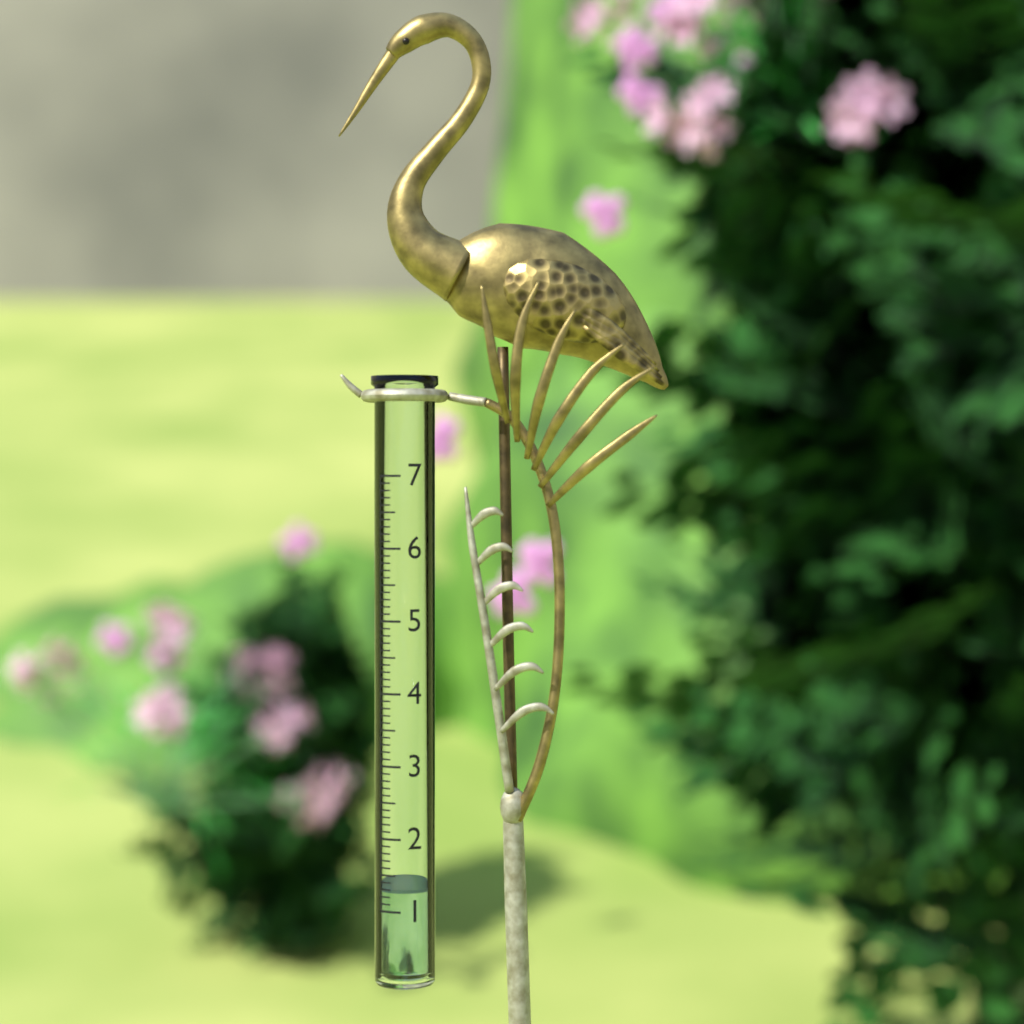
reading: 1.3 (no unit)
